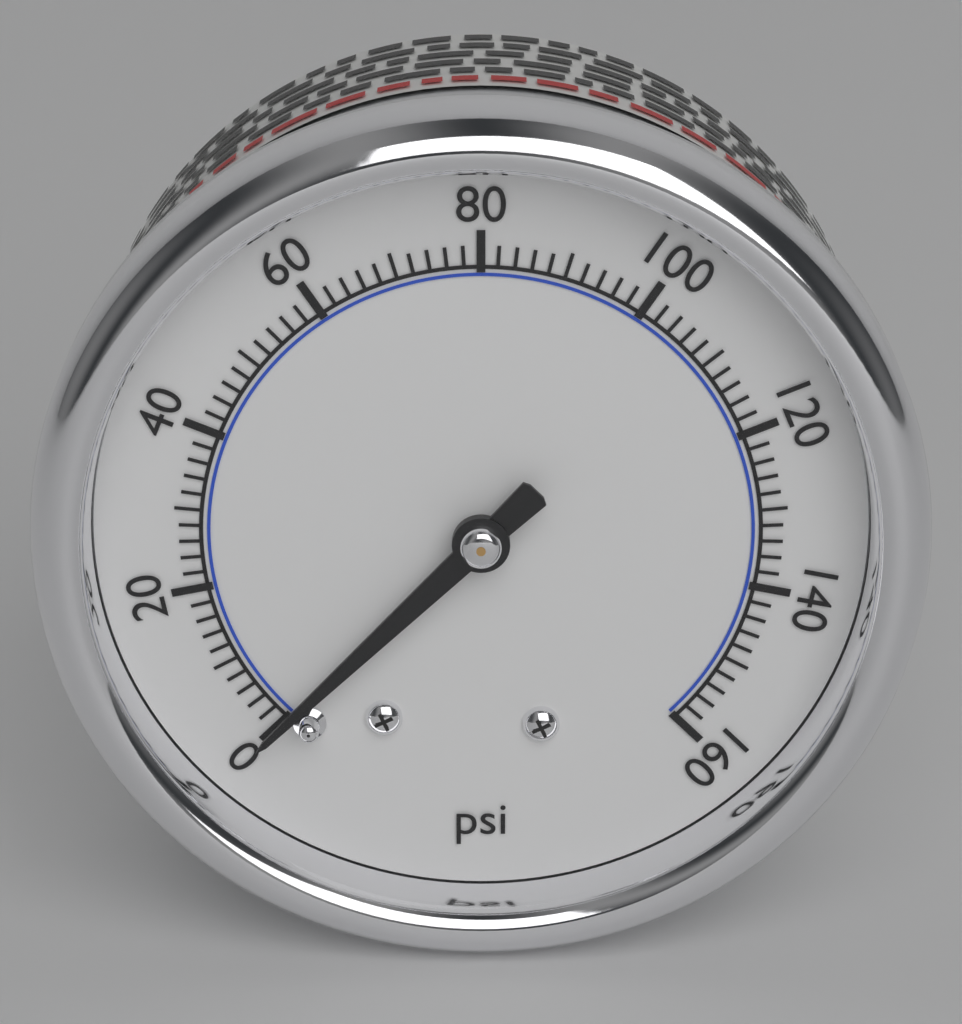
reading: 0 psi
